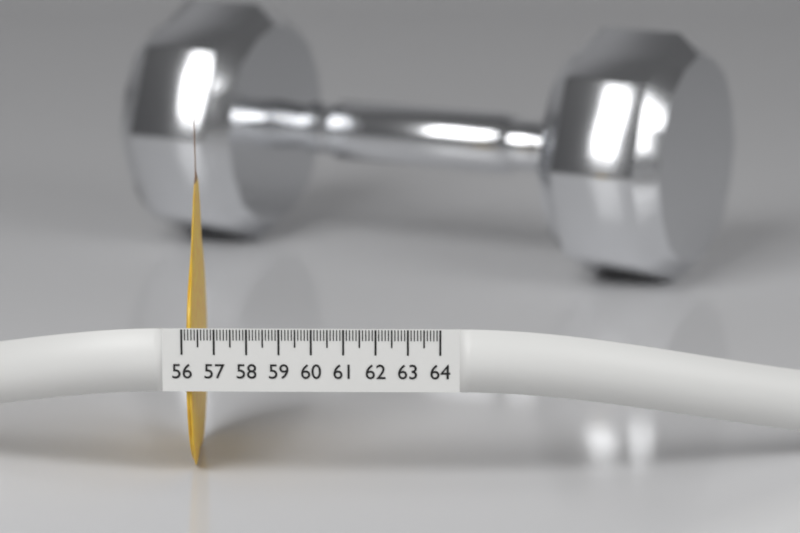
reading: 56.4 (no unit)
